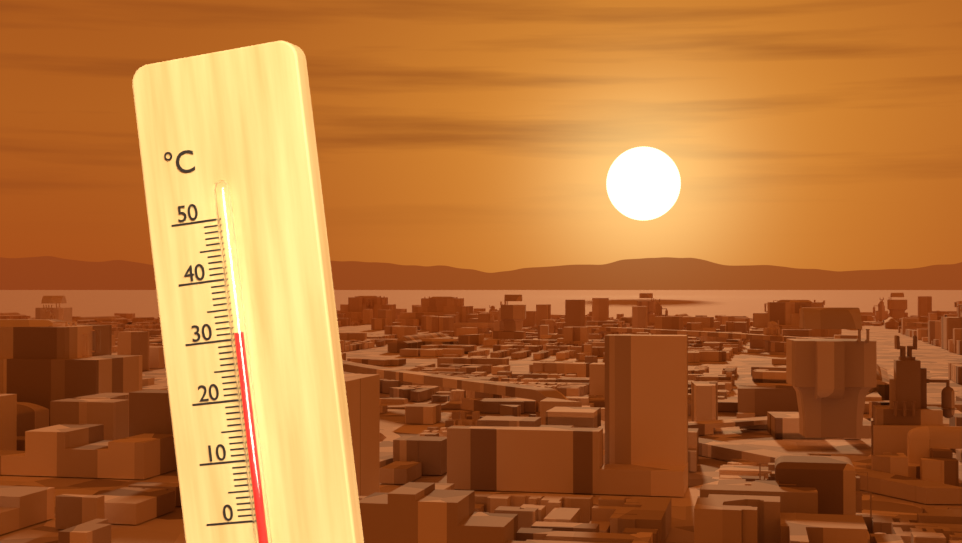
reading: 31 °C
